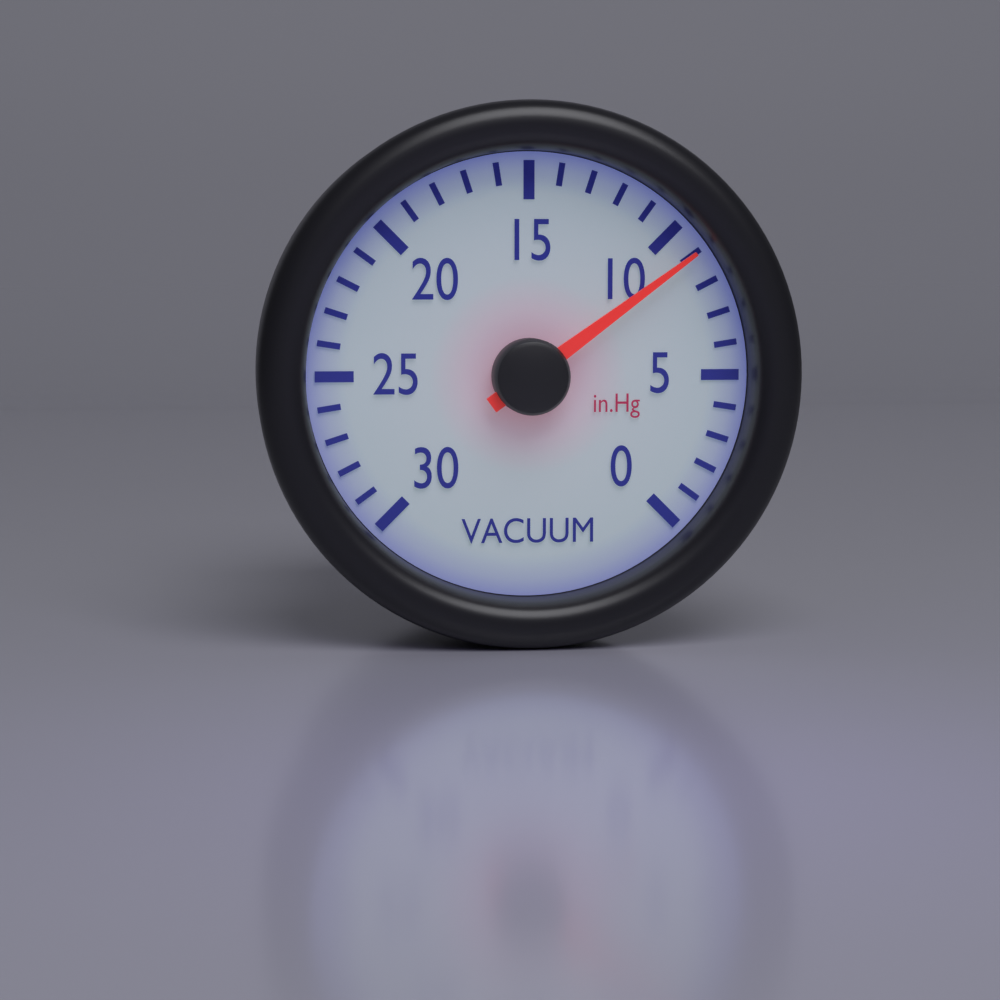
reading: 9 inHg
